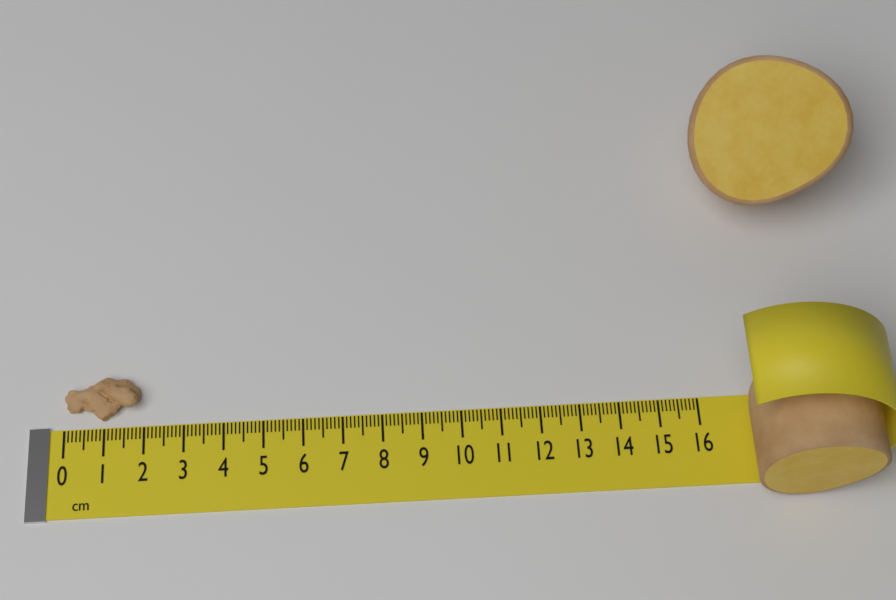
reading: 1.9 cm
